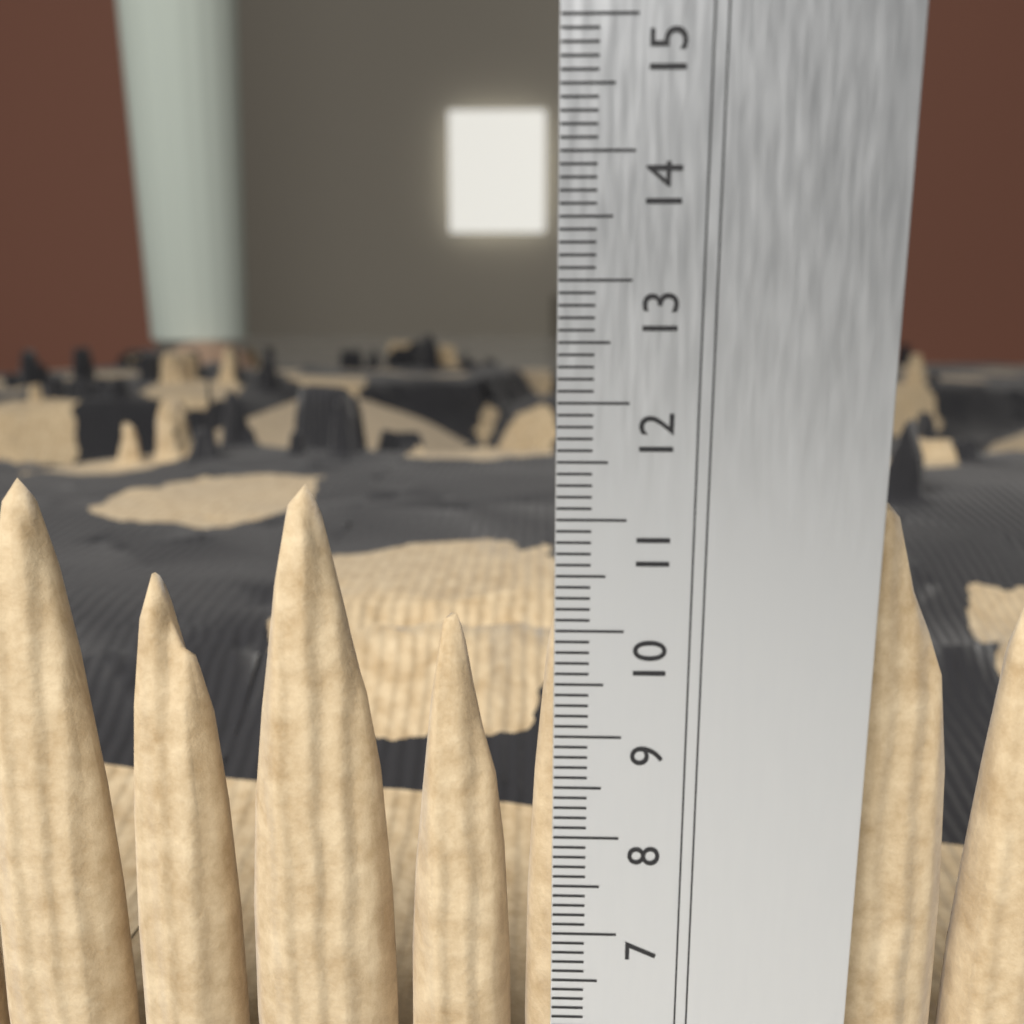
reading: 11.2 cm
